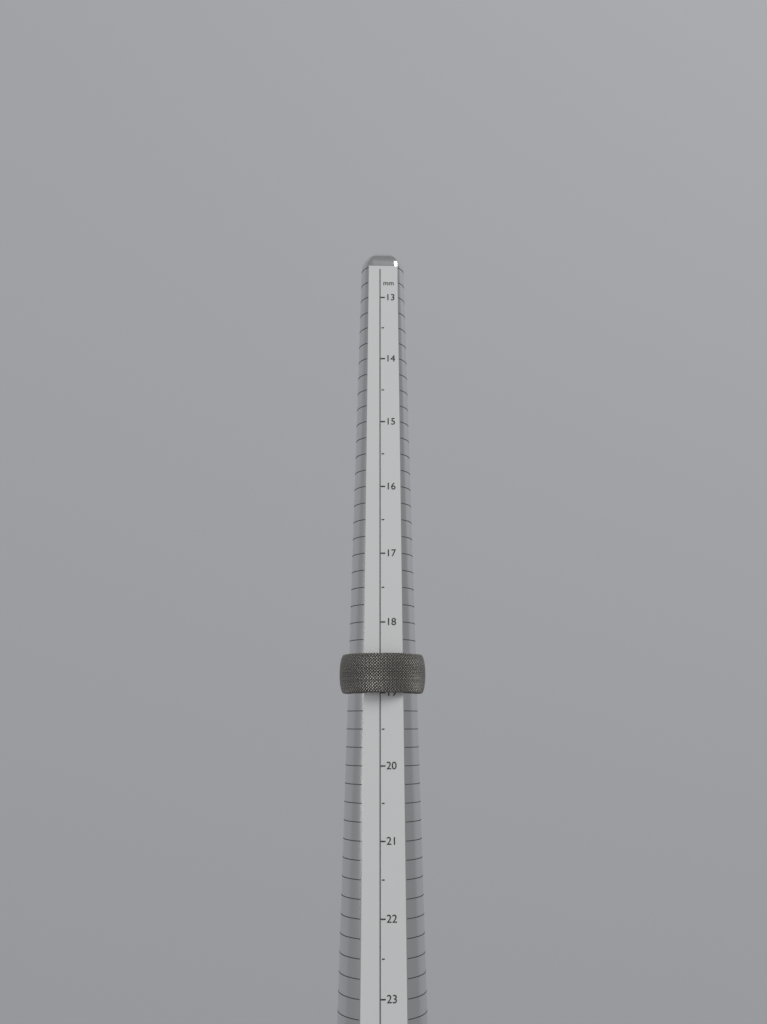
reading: 19.0 mm
